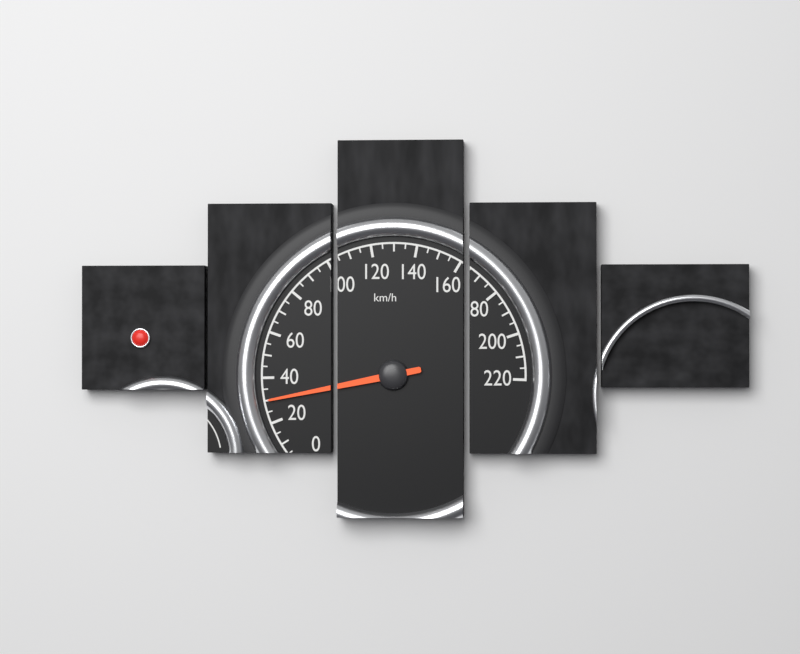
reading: 30 km/h
